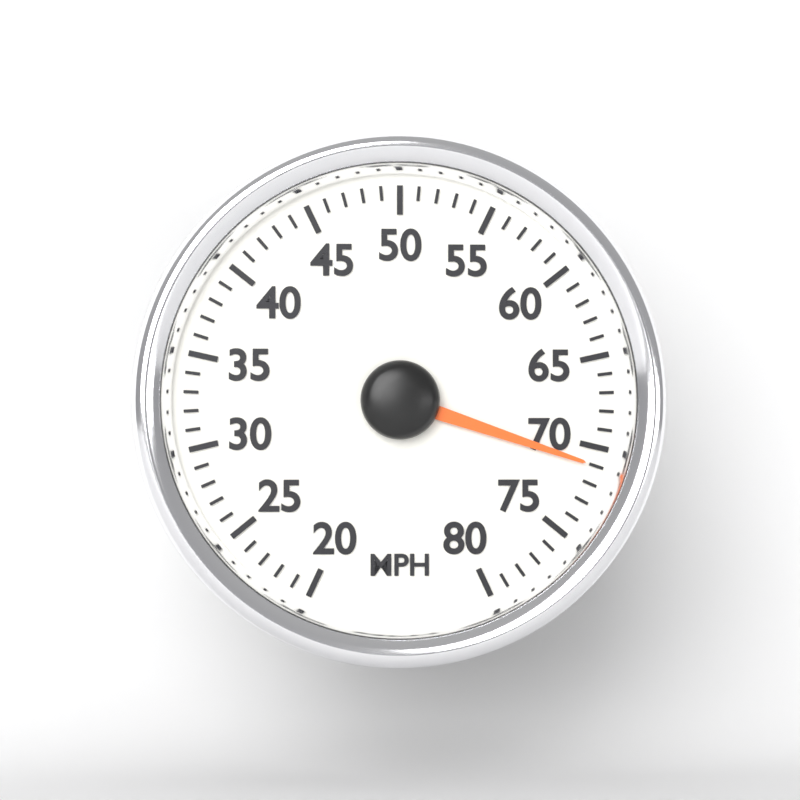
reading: 71 MPH
